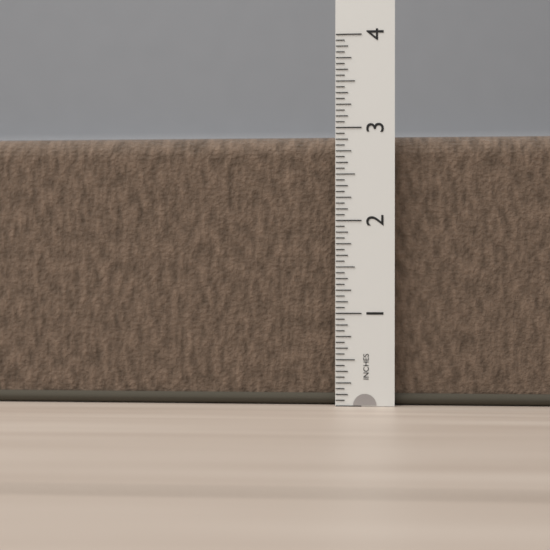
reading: 2.9375 in
